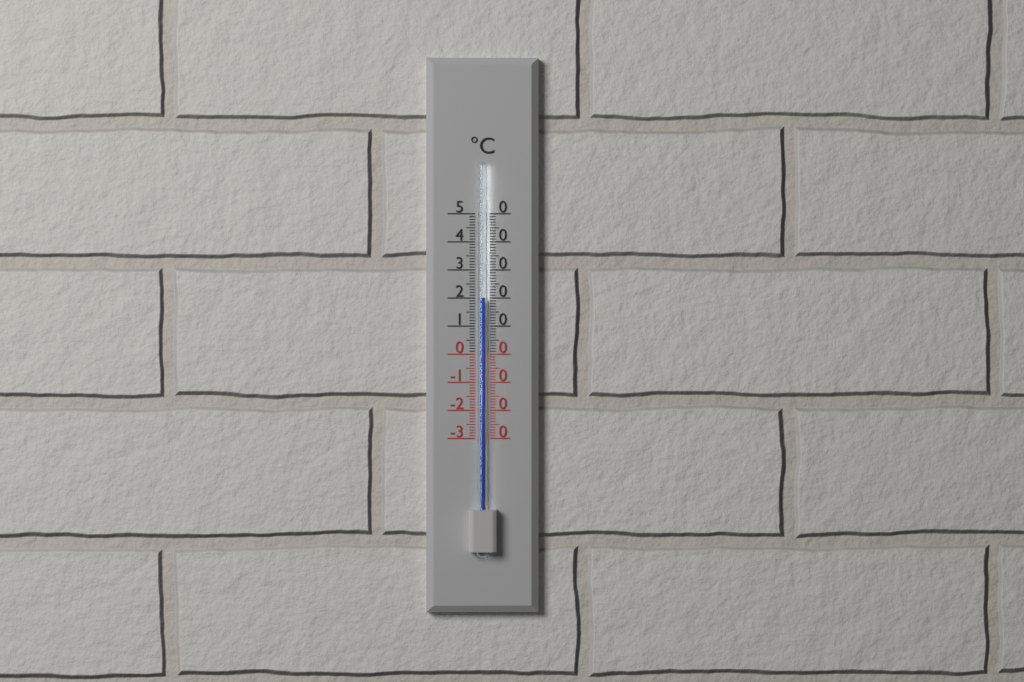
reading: 20 °C
